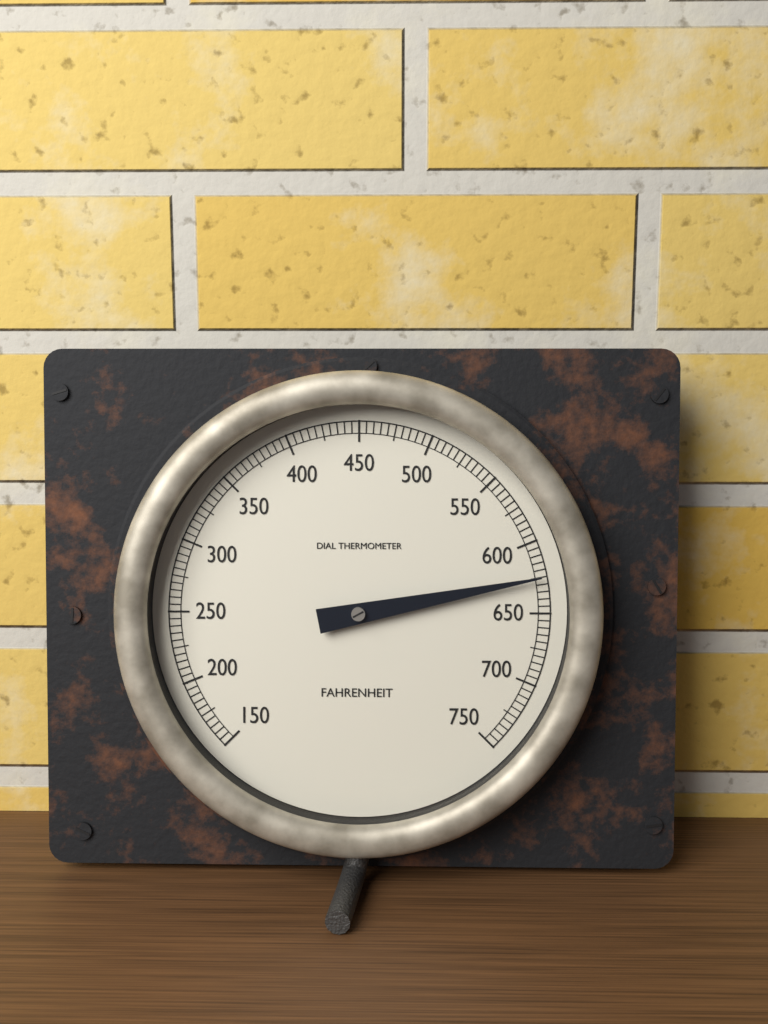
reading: 625 °F
